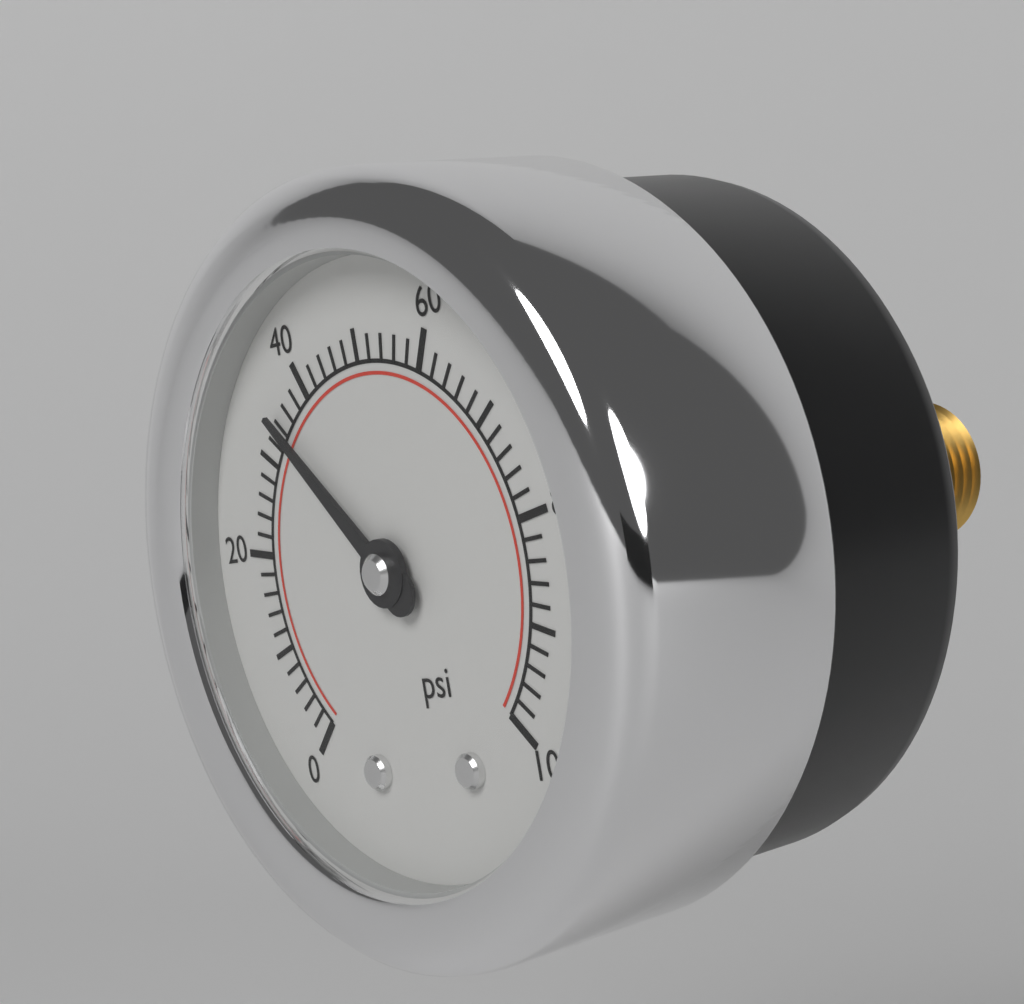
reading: 34 psi
